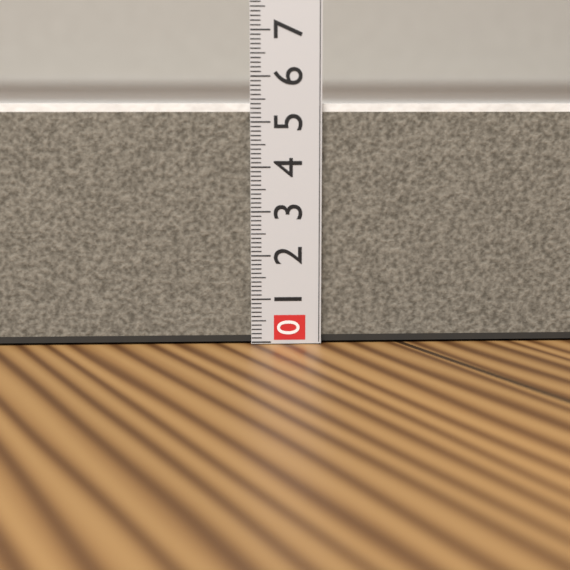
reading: 5.4 (no unit)
